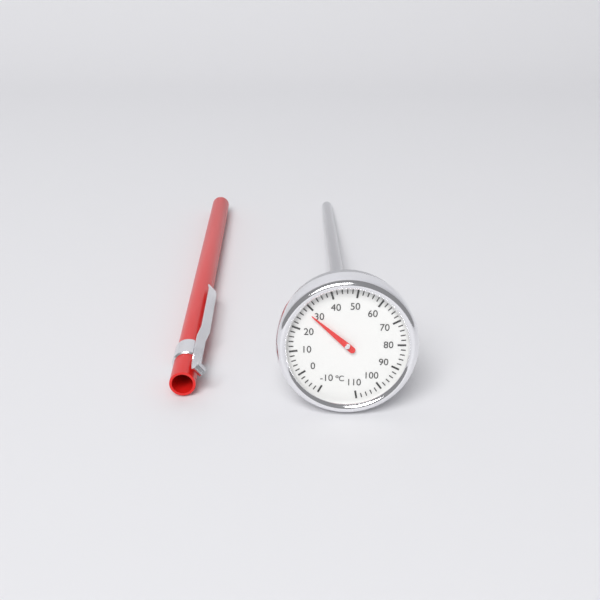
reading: 28 °C
